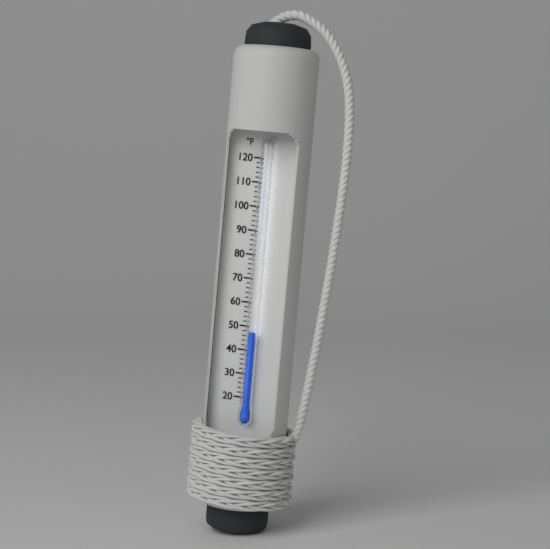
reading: 48 °F
